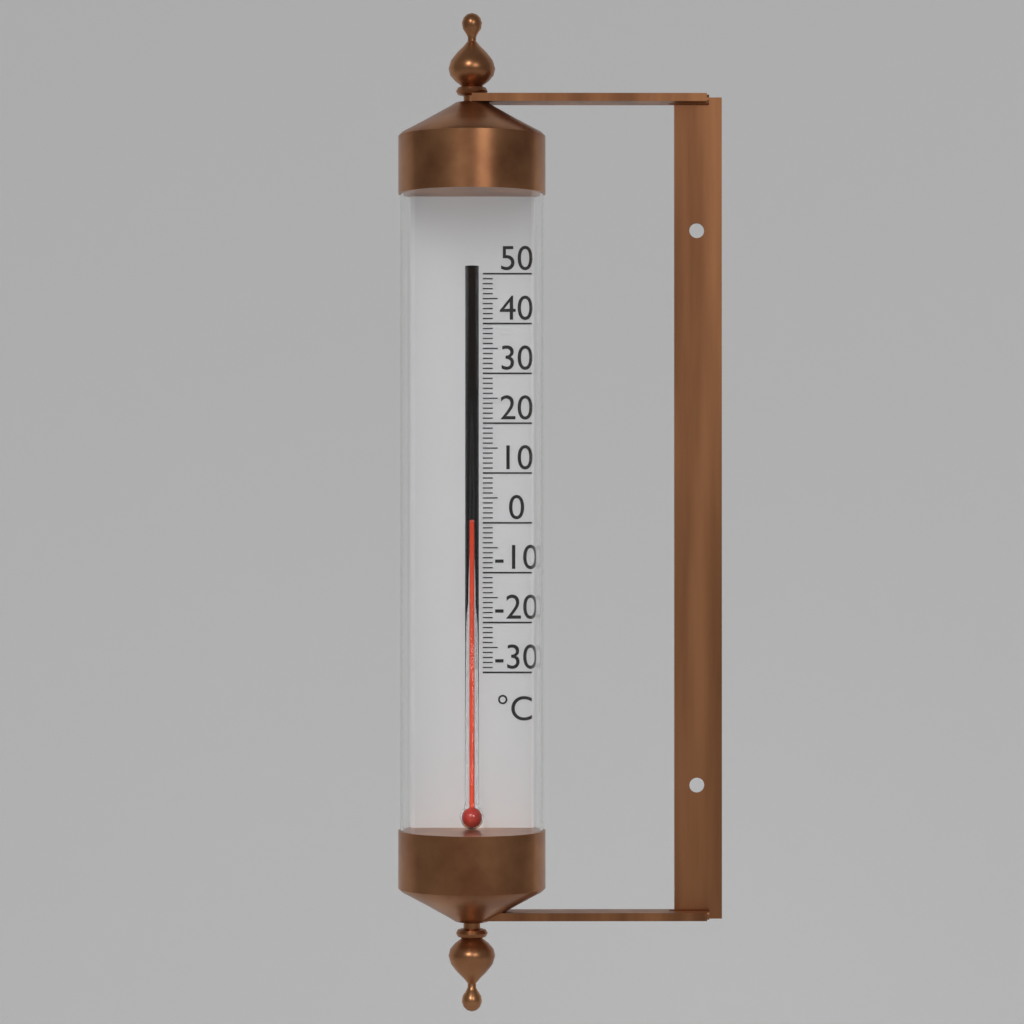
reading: 0 °C
